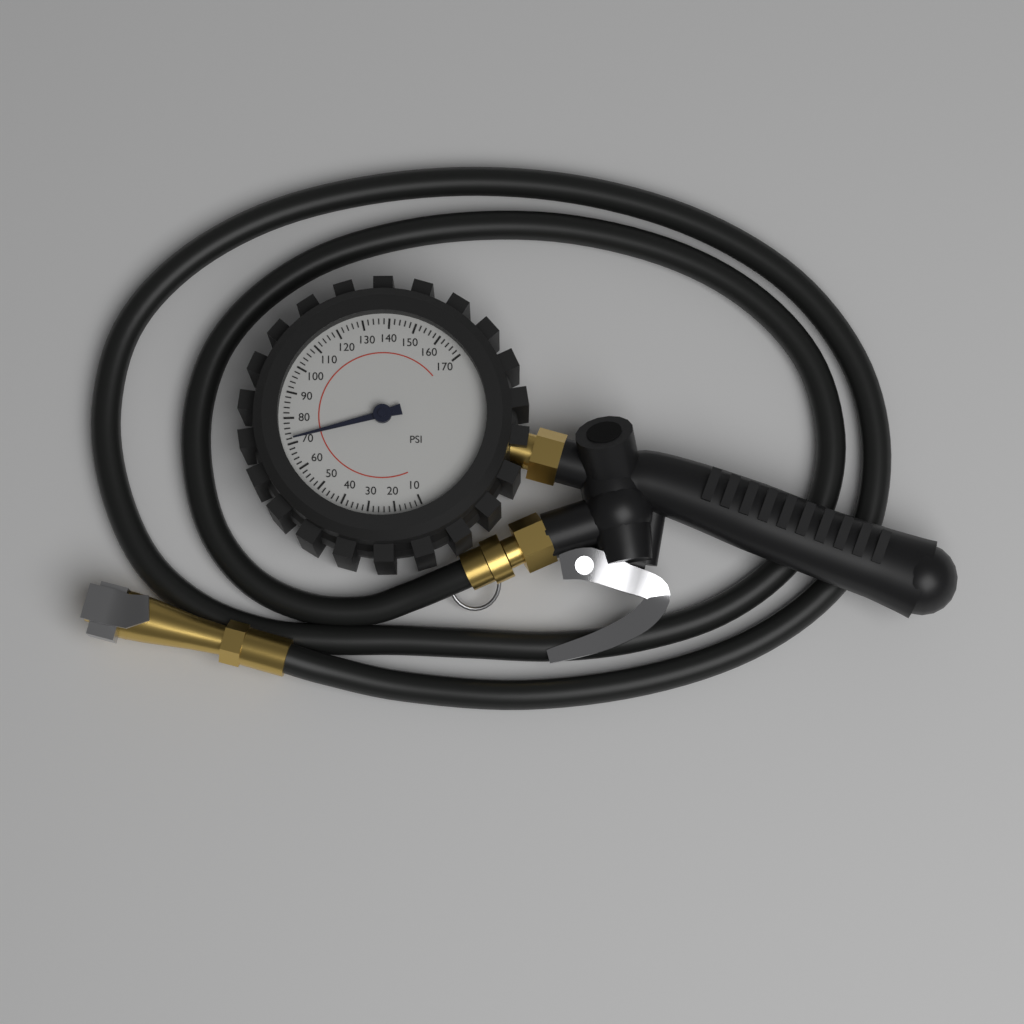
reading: 72 psi
